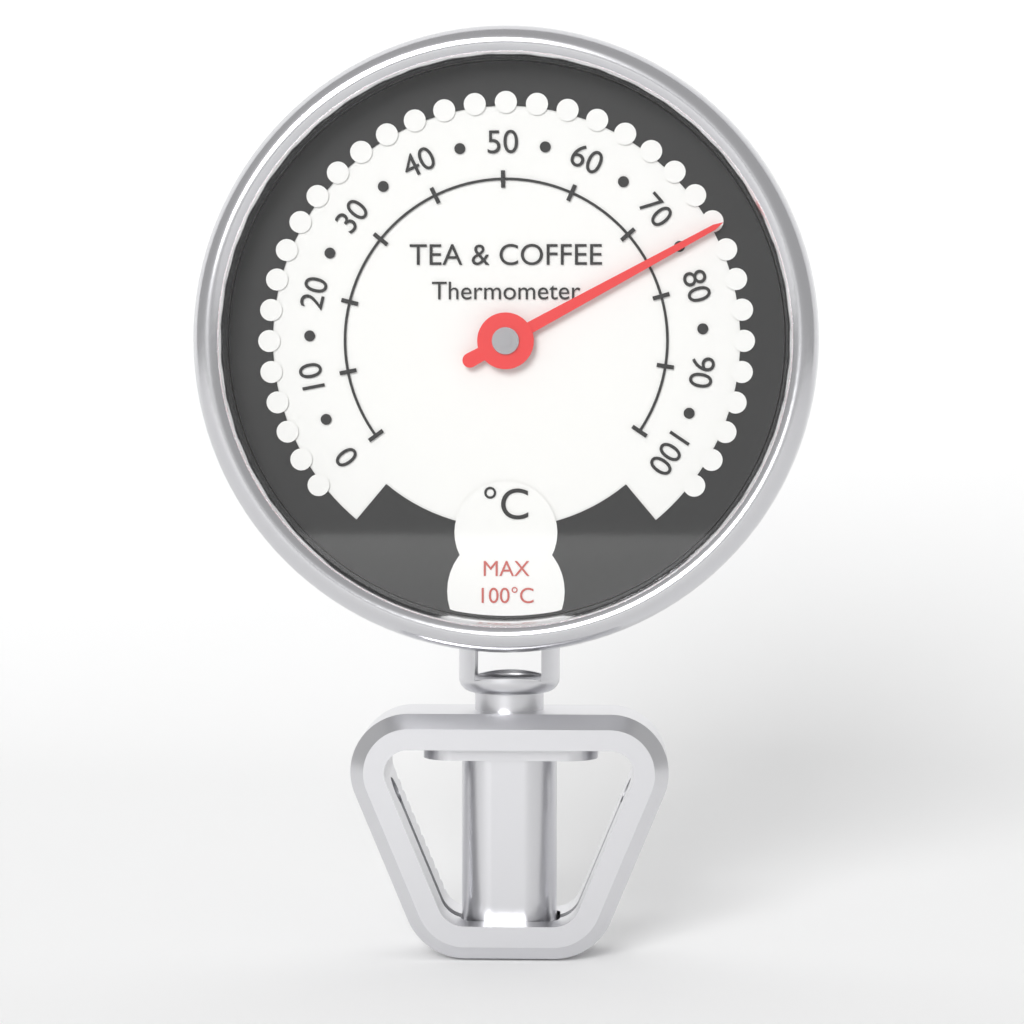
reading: 75 °C
